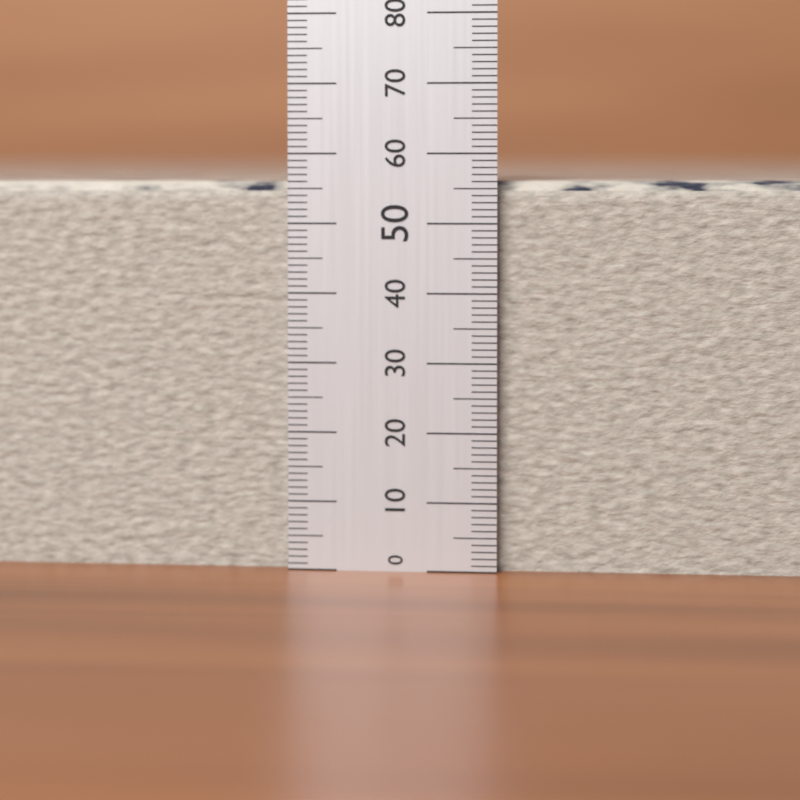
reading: 57 (no unit)
